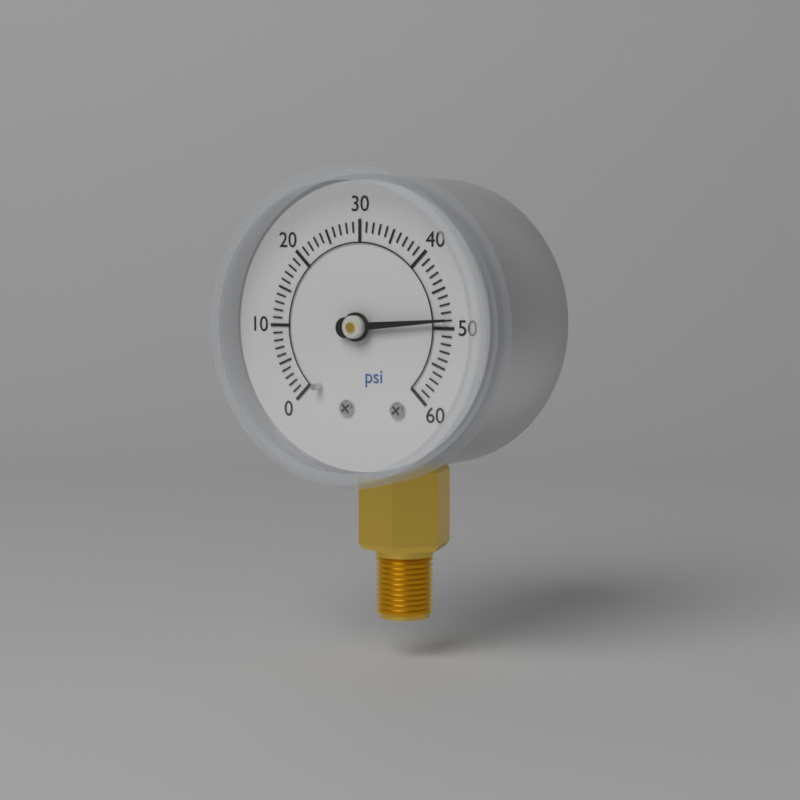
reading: 49 psi
